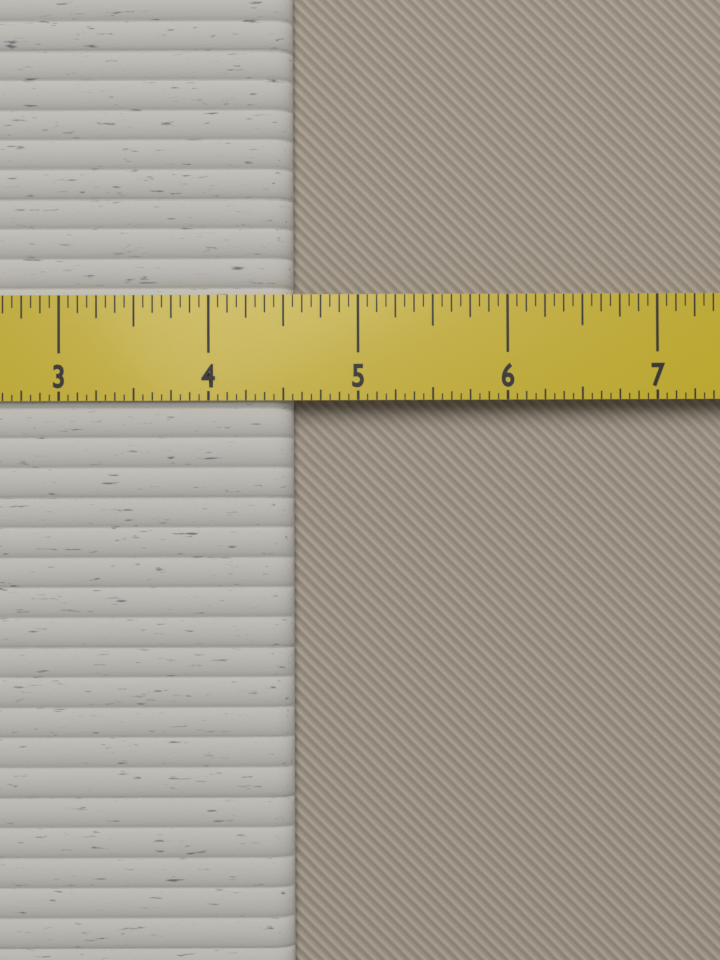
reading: 4.5625 in
